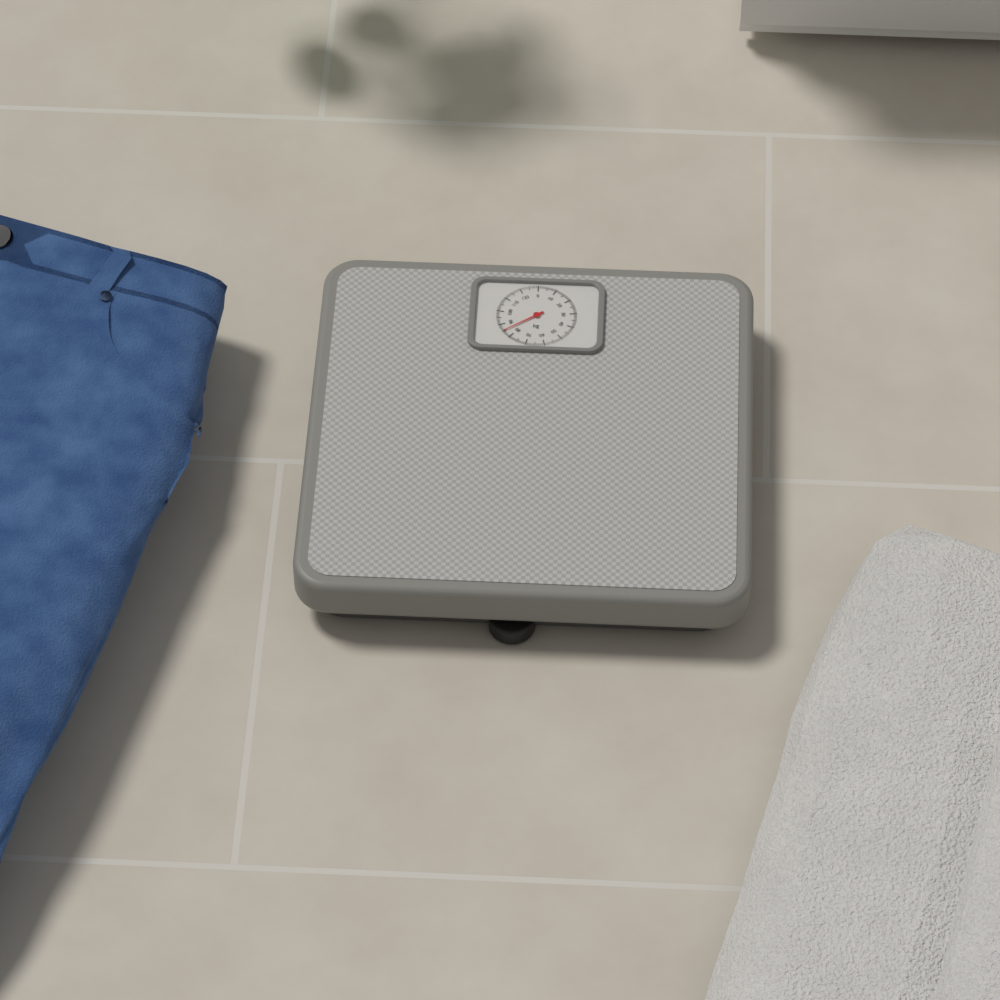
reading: 85 kg
